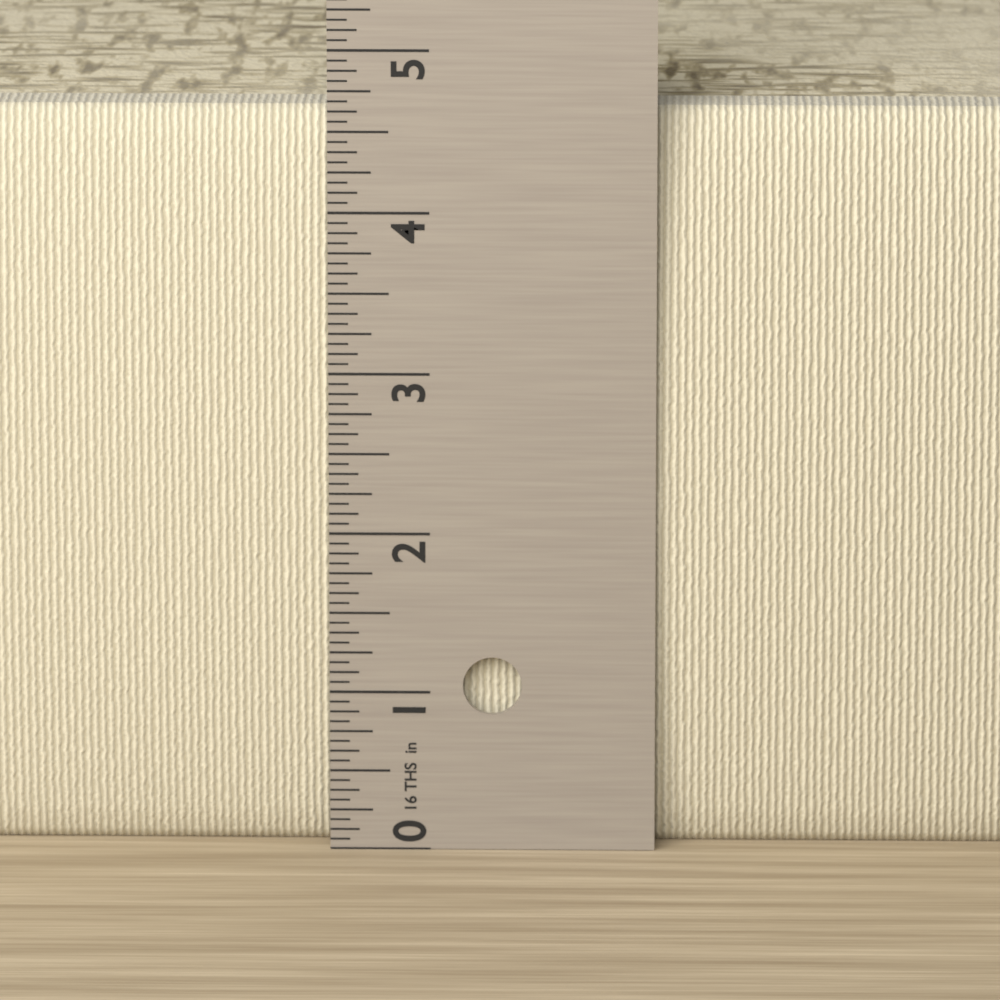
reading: 4.6250 in
